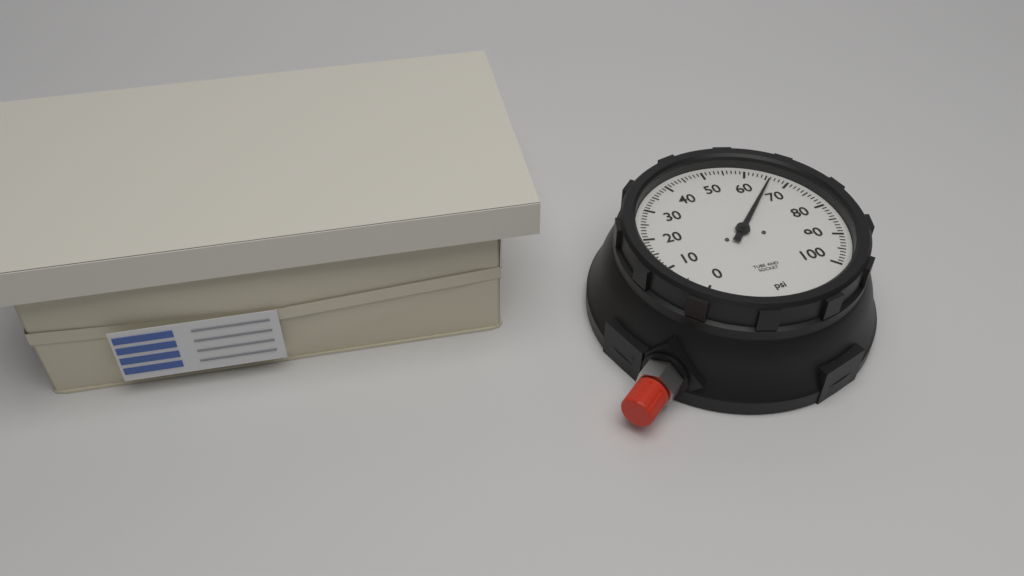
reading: 66 psi
